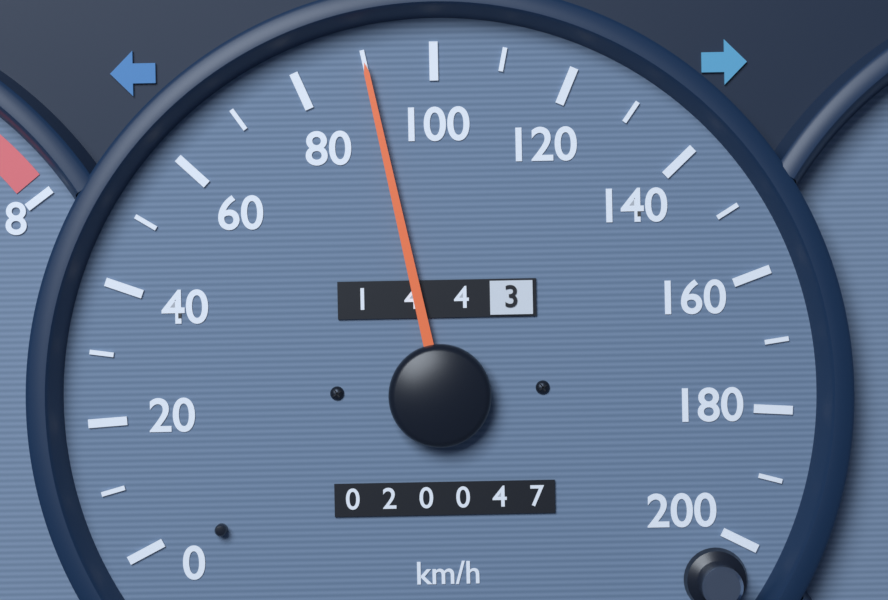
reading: 90 km/h
